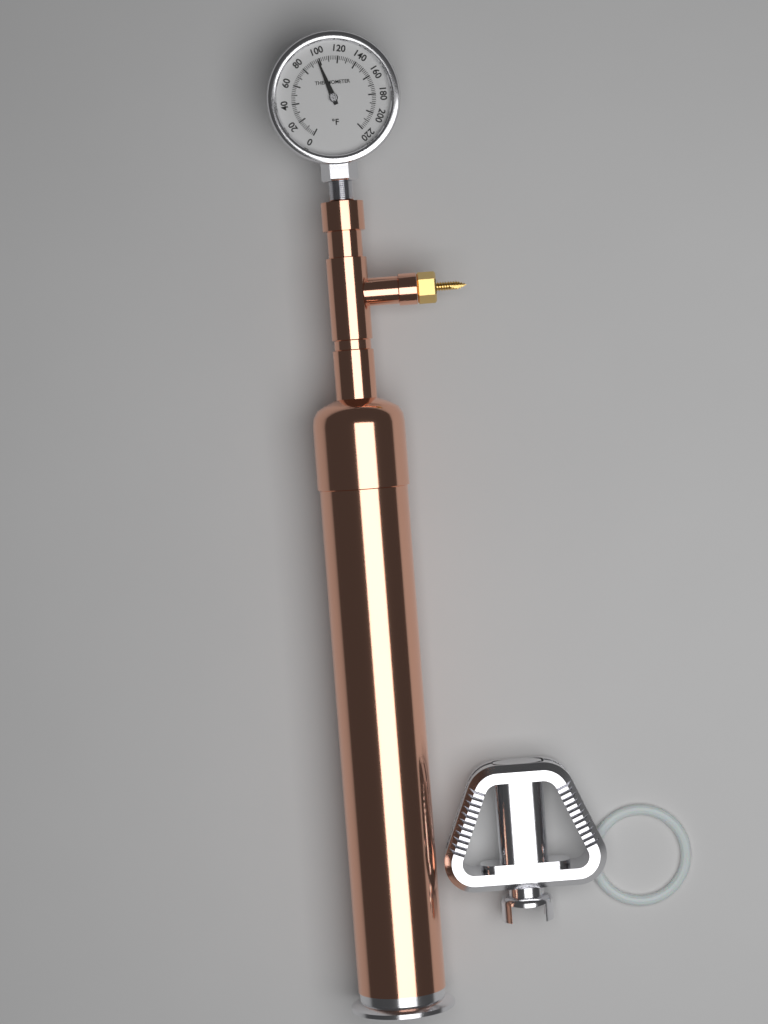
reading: 98 °F
